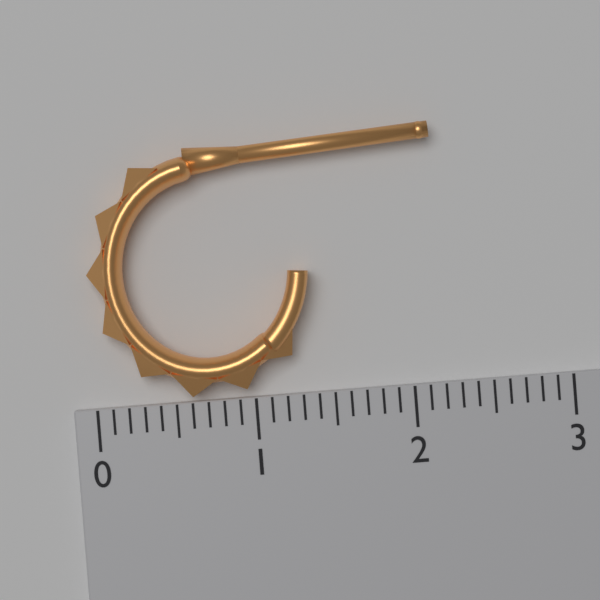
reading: 2.2 (no unit)
